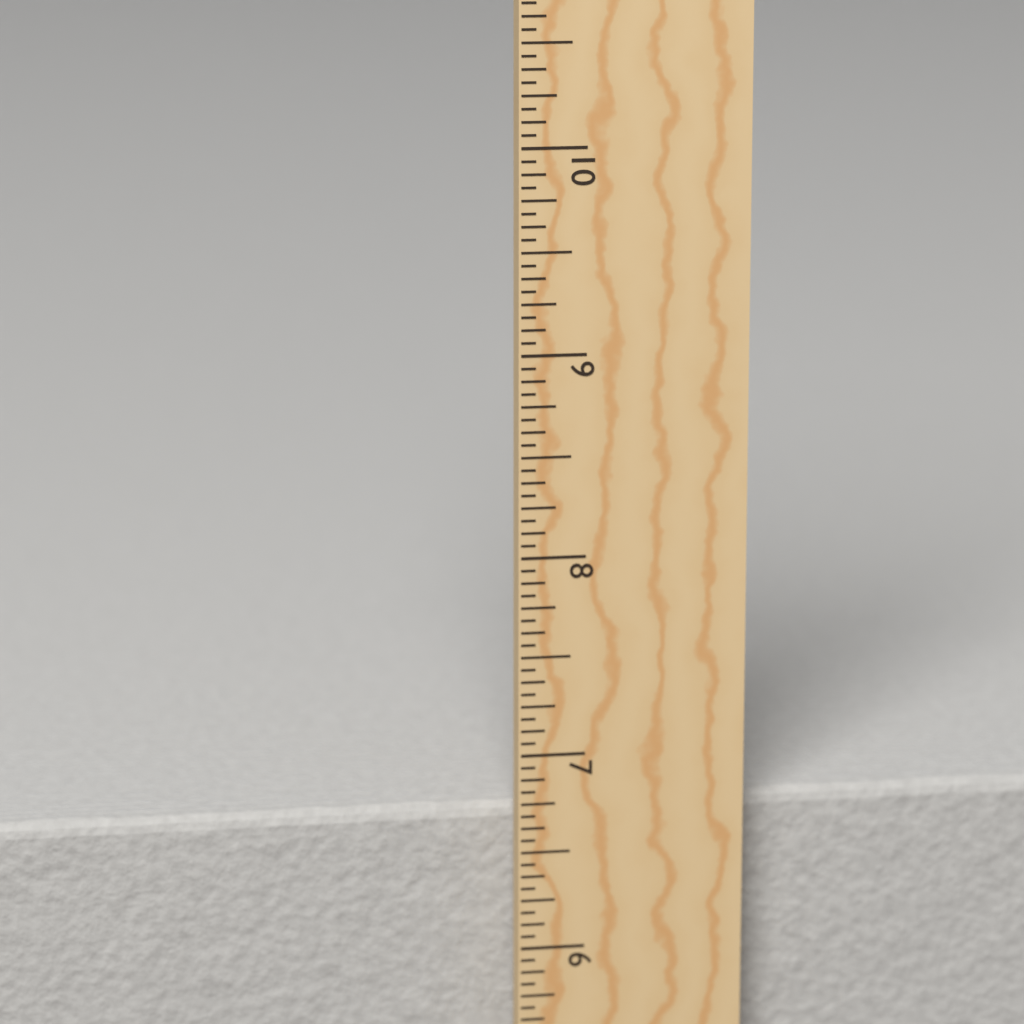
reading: 6.6875 in
